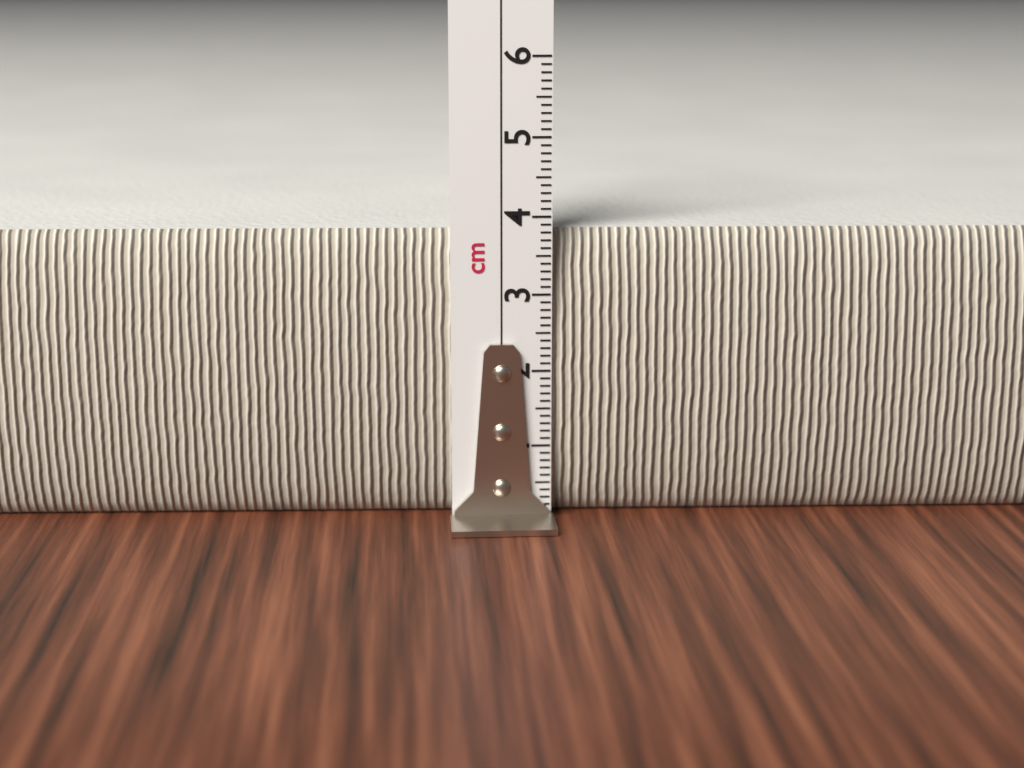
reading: 3.8 cm
